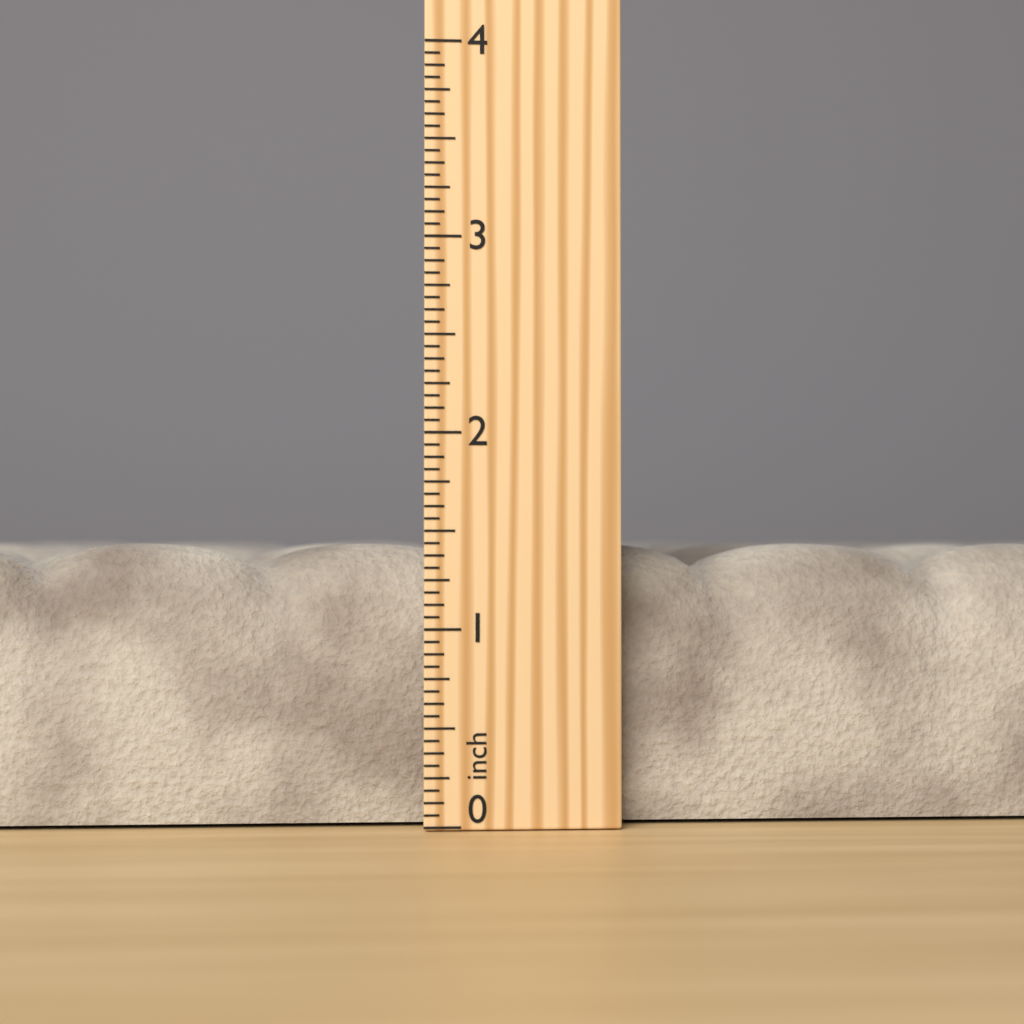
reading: 1.4375 inch
